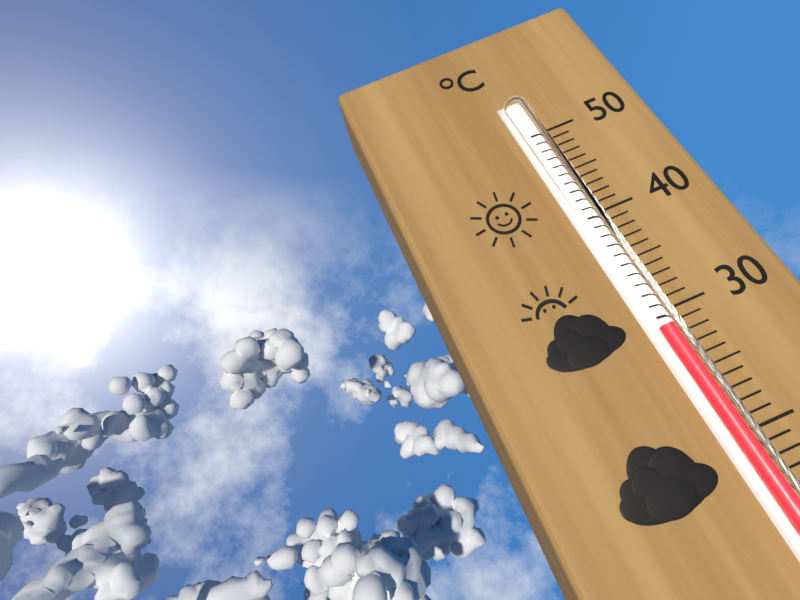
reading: 29 °C
